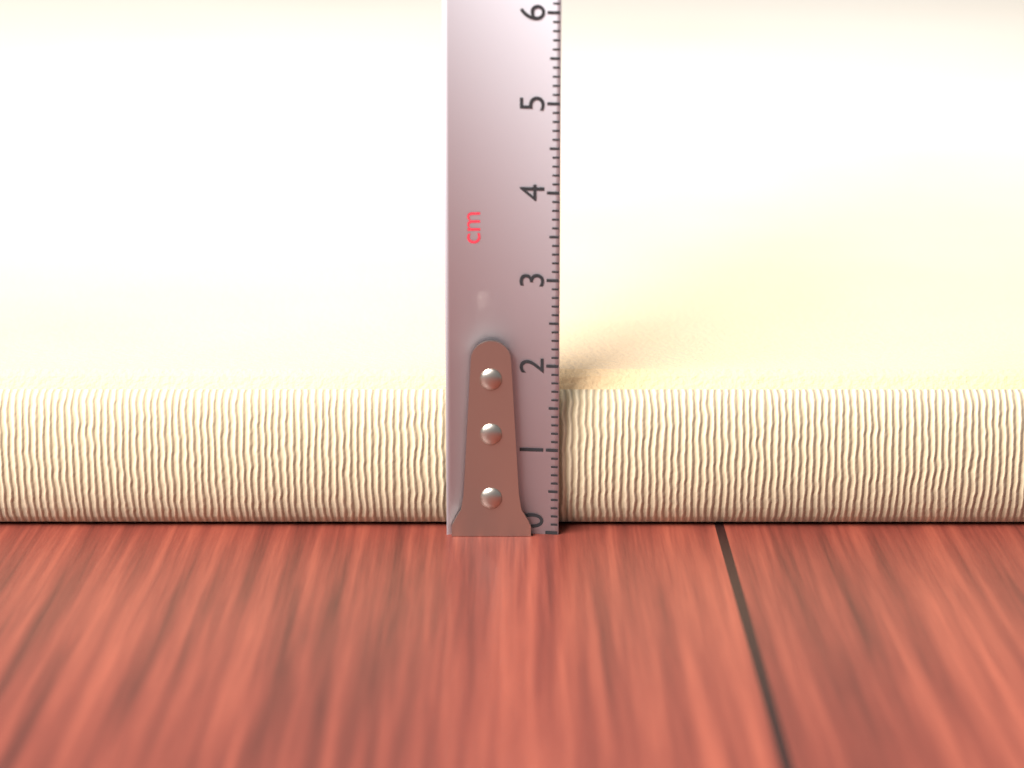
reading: 1.8 cm
